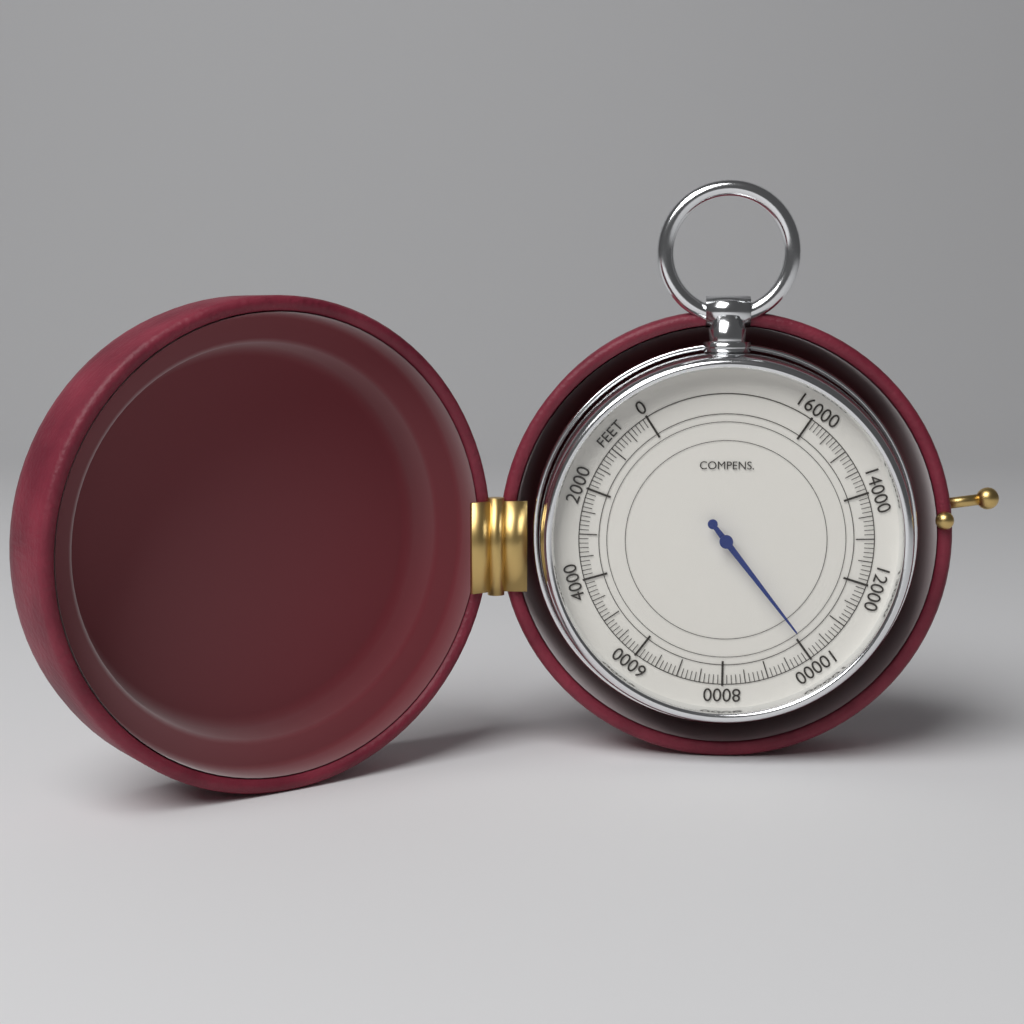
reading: 10100 feet
